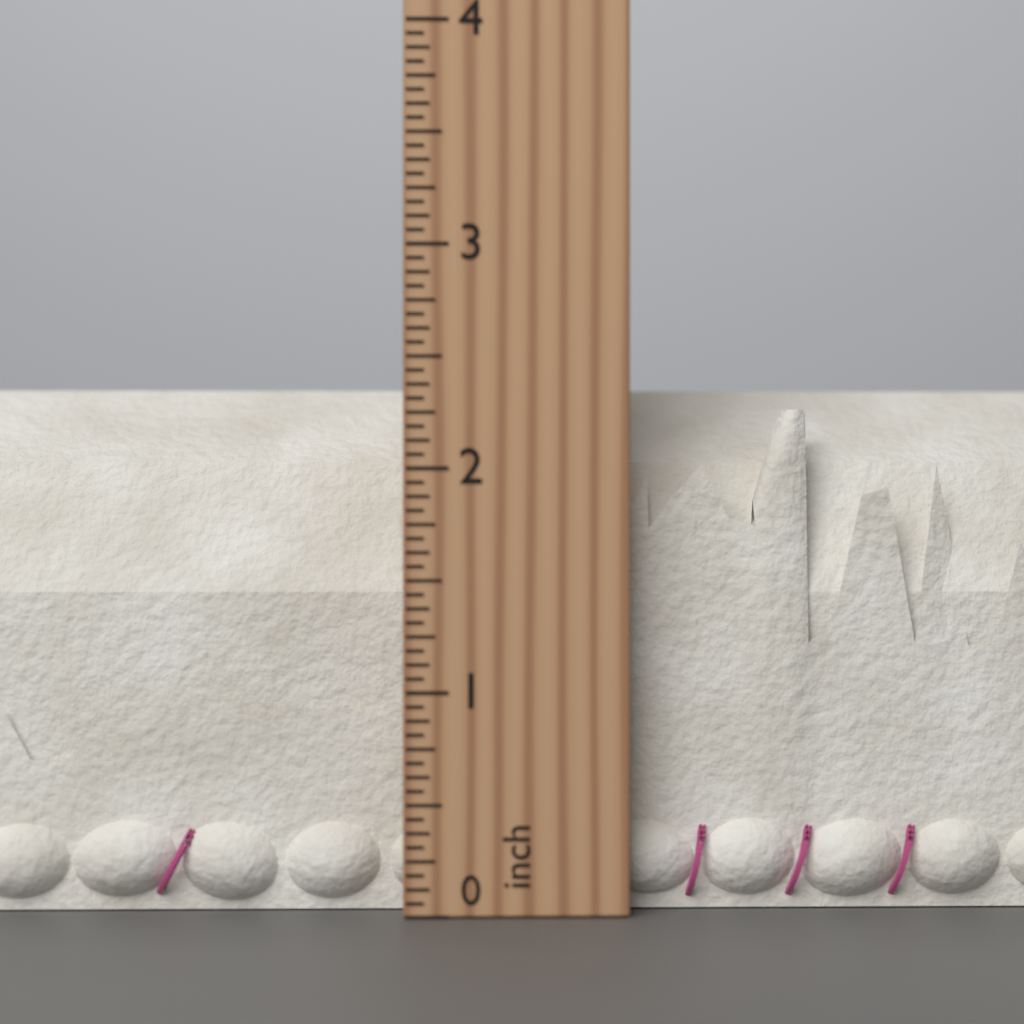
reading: 2.4375 inch
